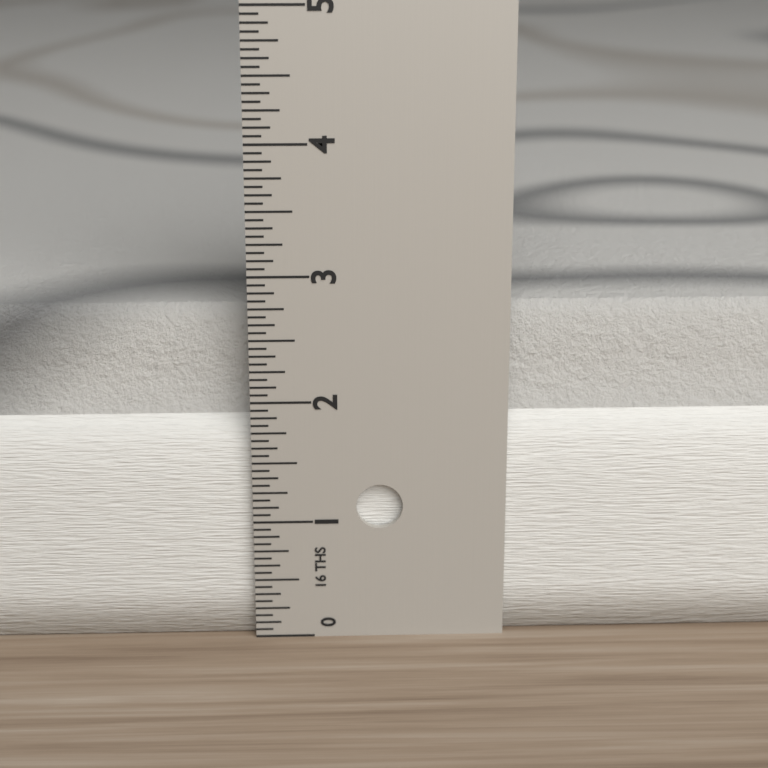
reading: 2.6875 in
